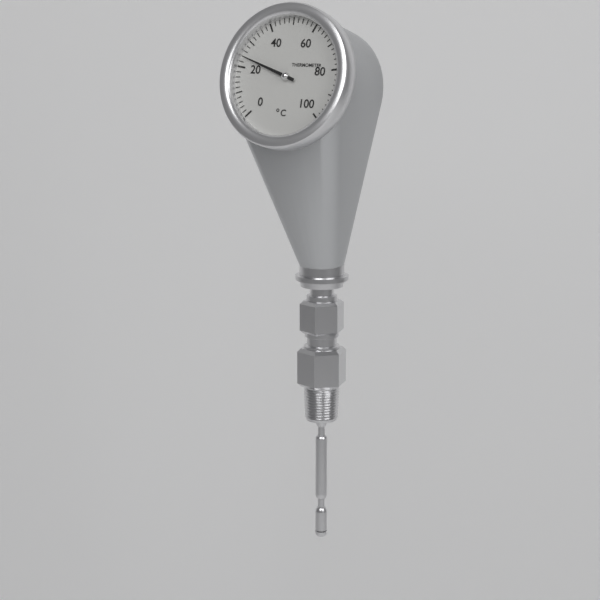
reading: 24 °C
